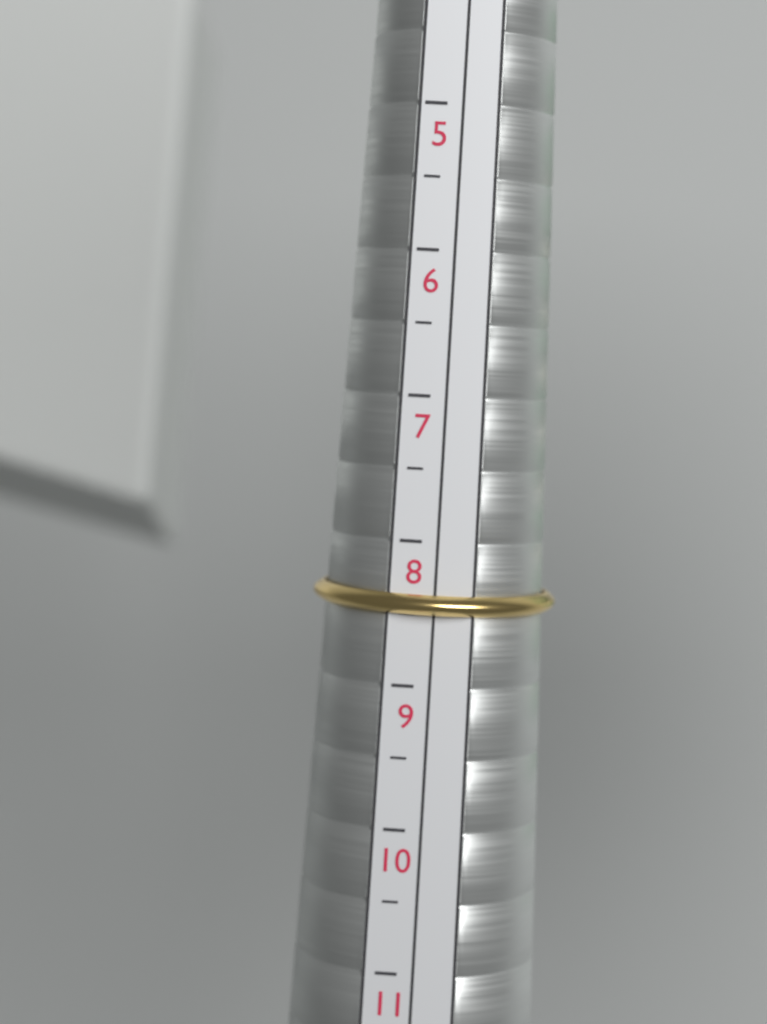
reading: 8.5 (no unit)
